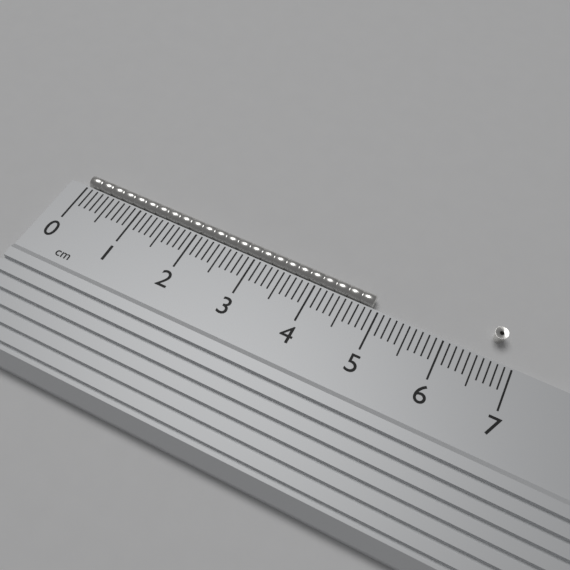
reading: 4.9 cm
